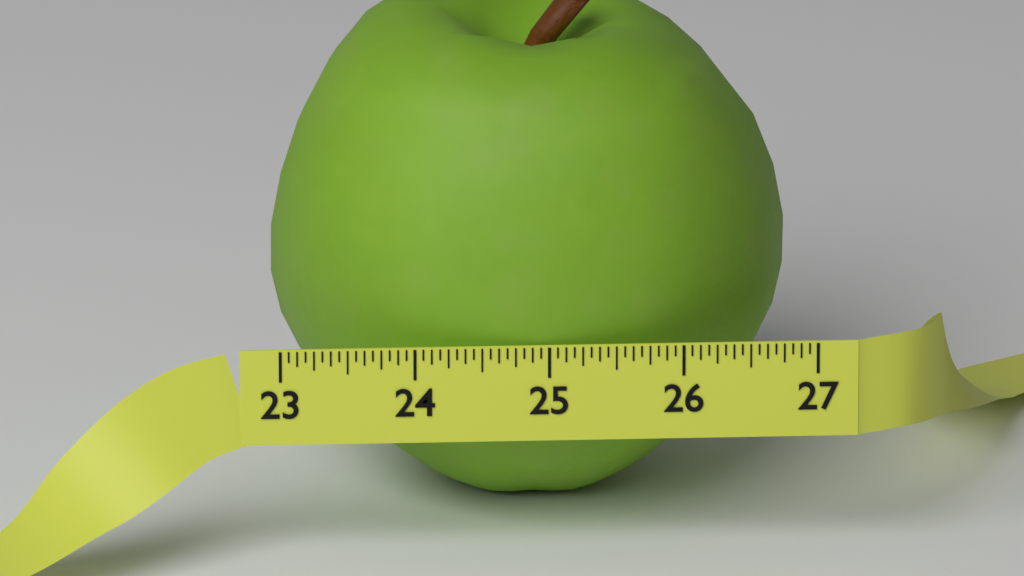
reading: 26.8750 (no unit)
